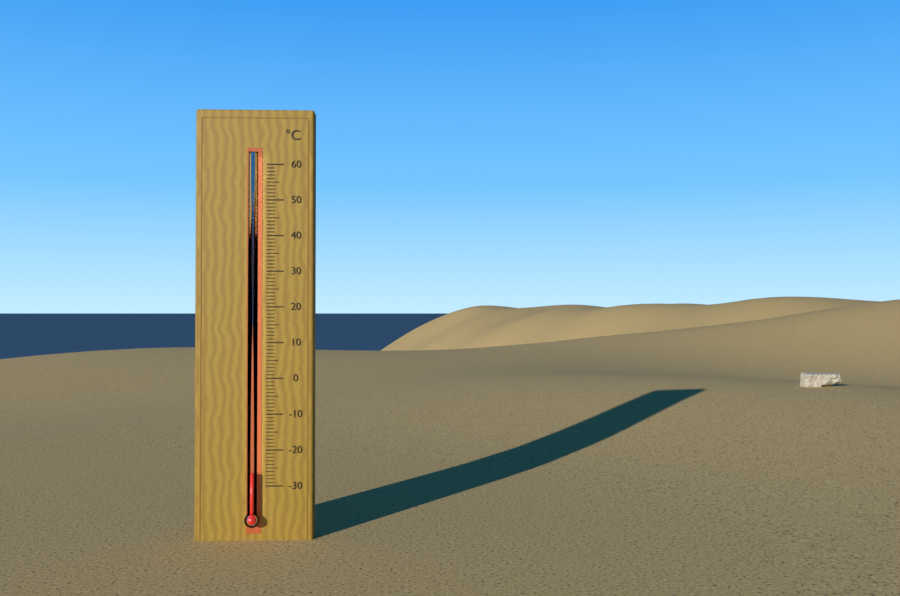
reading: -26 °C
